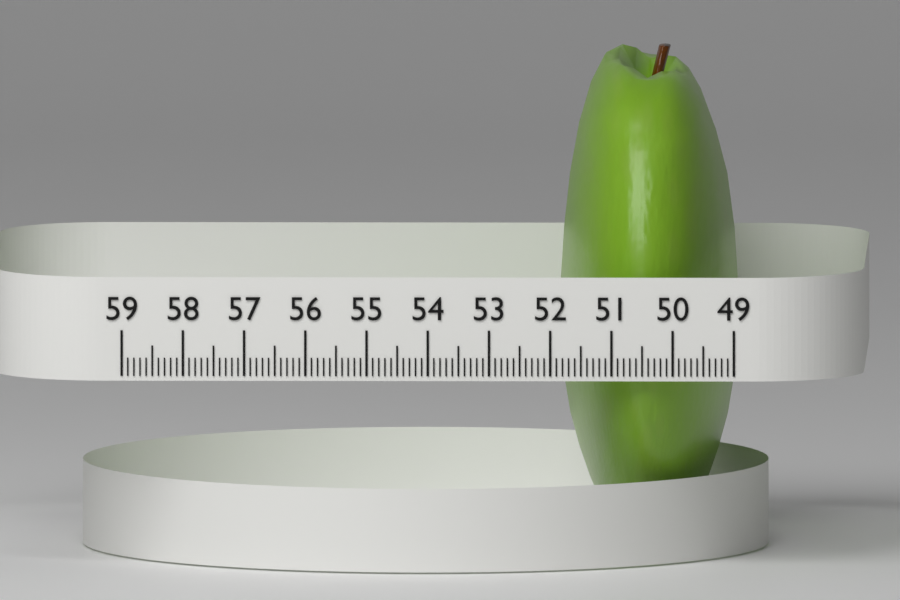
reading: 51.9 (no unit)
